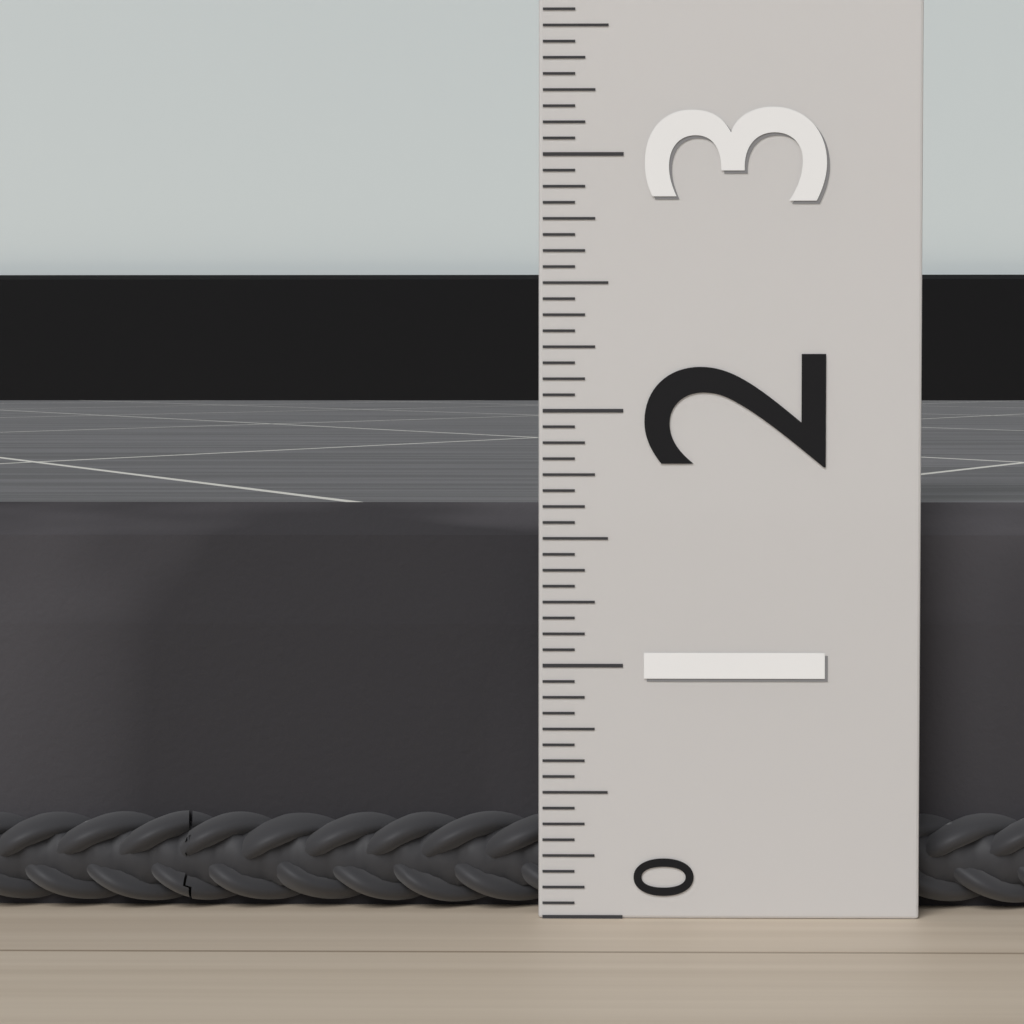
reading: 1.6250 (no unit)
